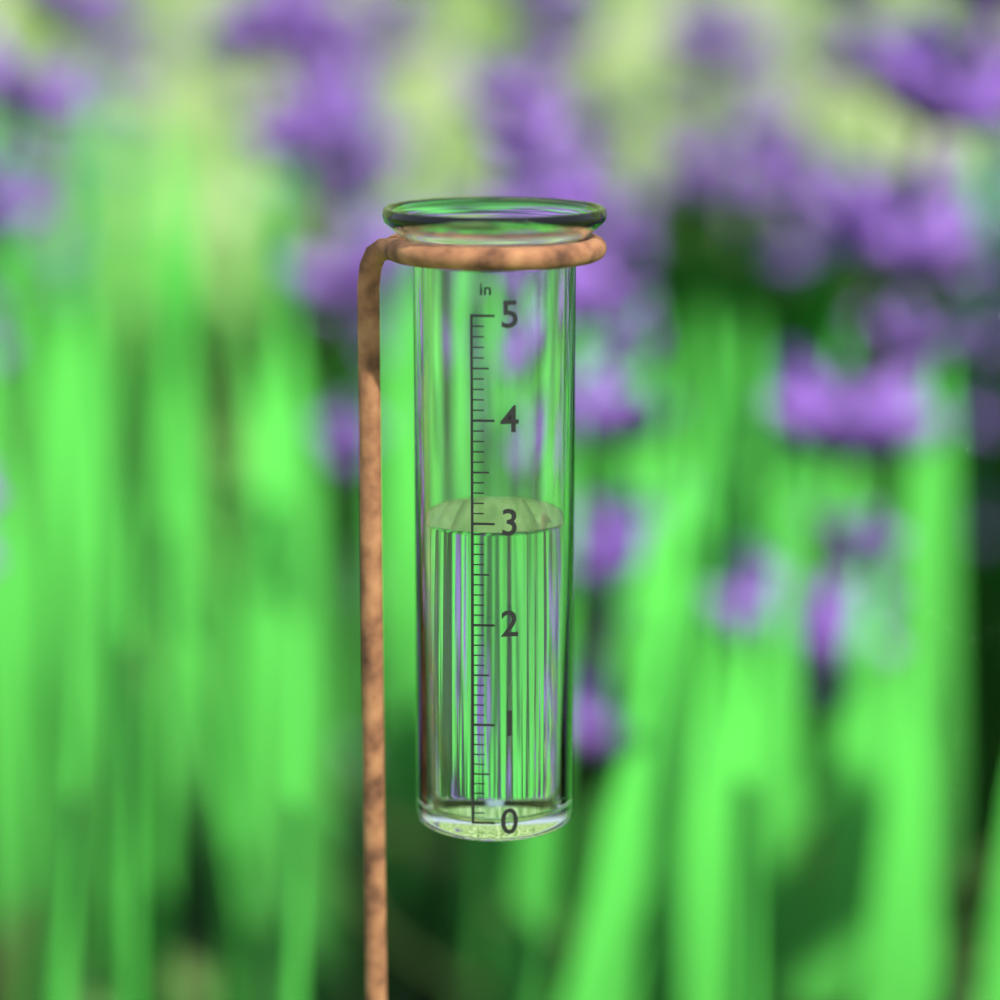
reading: 2.9 in
